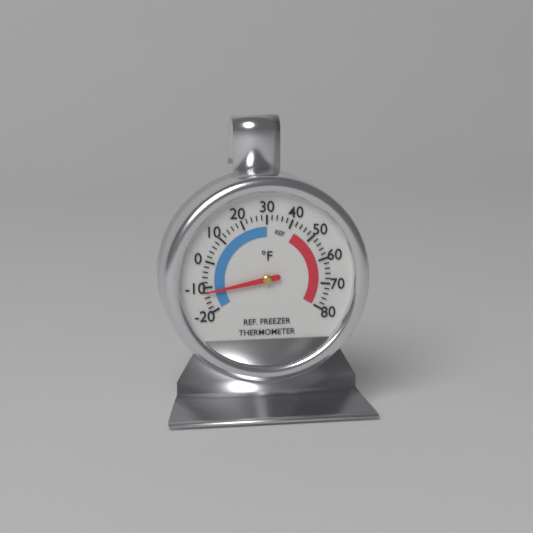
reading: -12 °F
